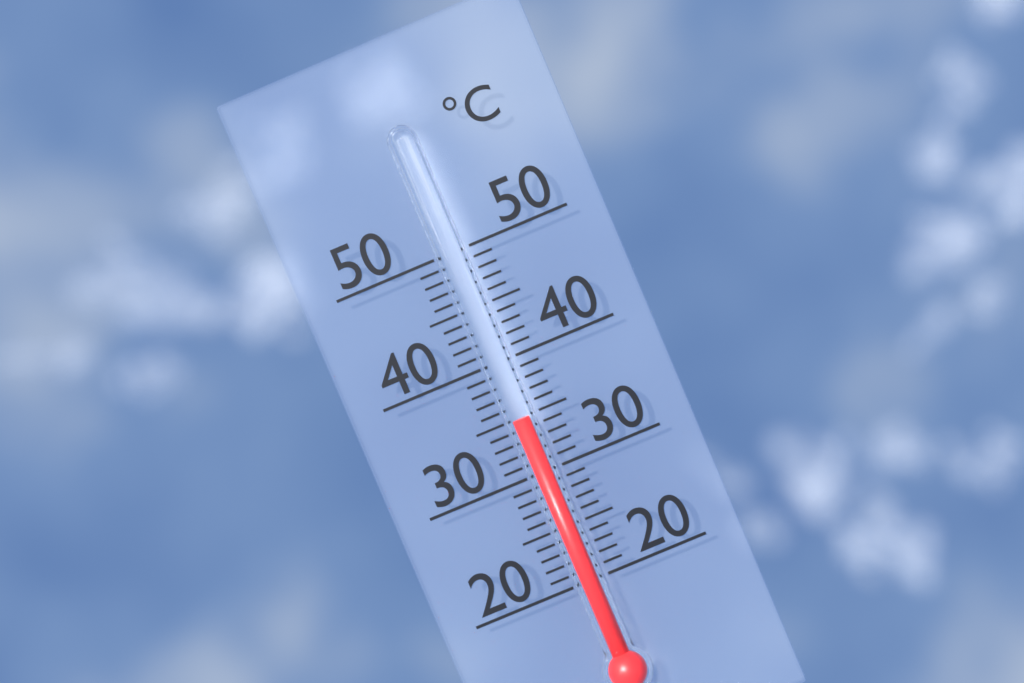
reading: 35 °C
